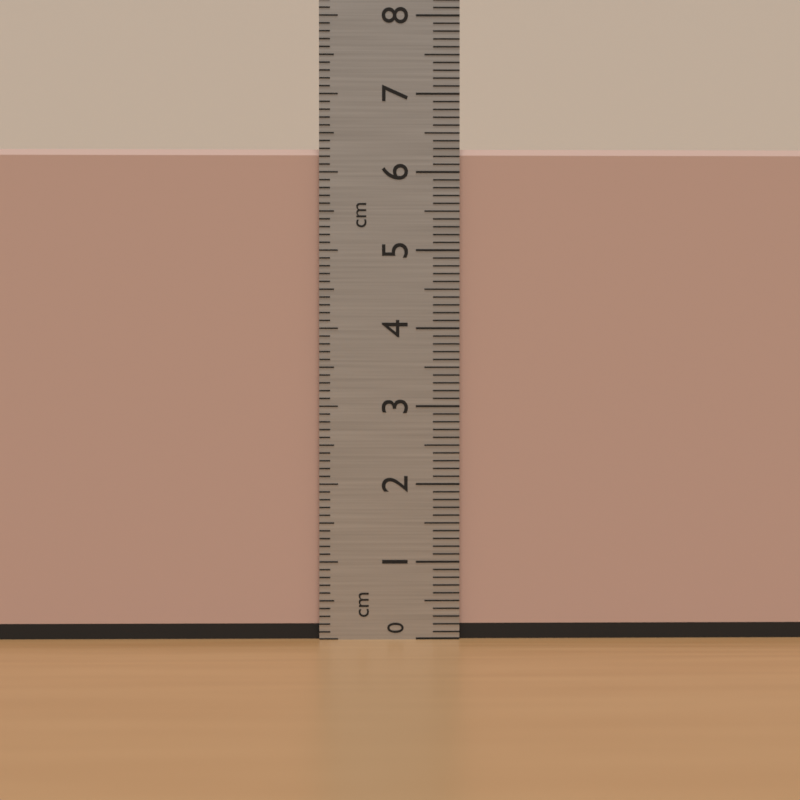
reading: 6.3 cm
